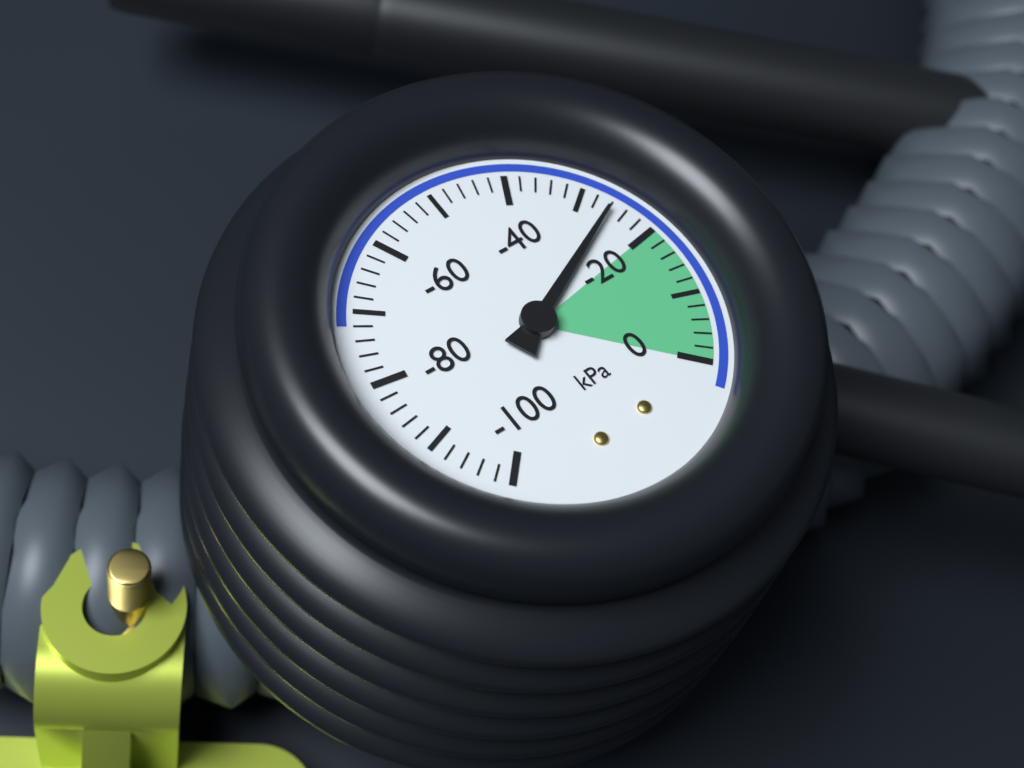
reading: -26 kPa
